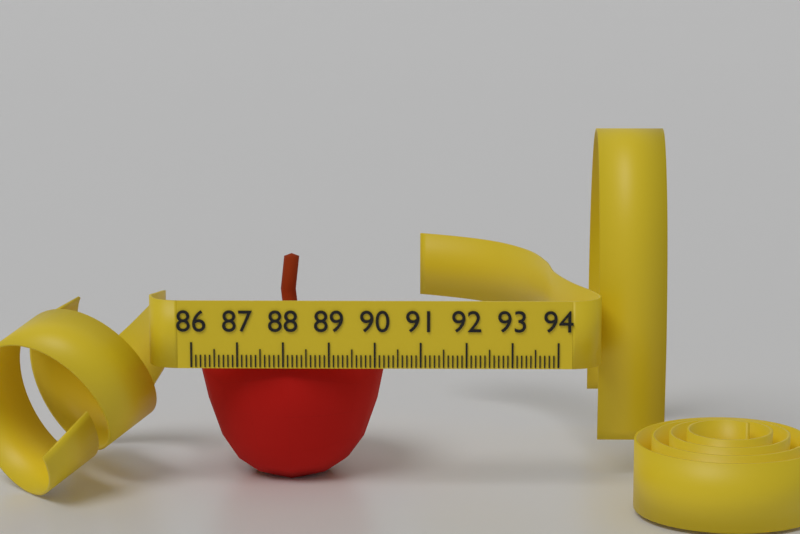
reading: 90.2 (no unit)
